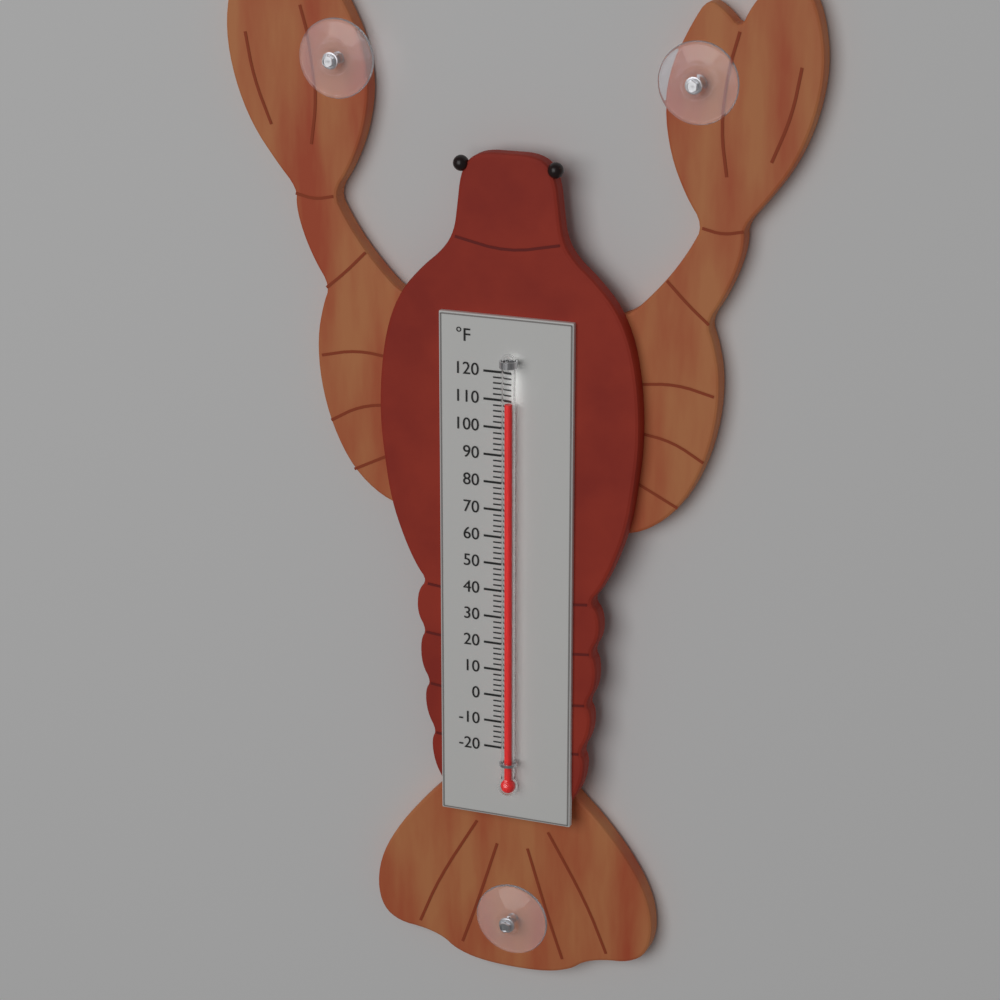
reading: 110 °F
